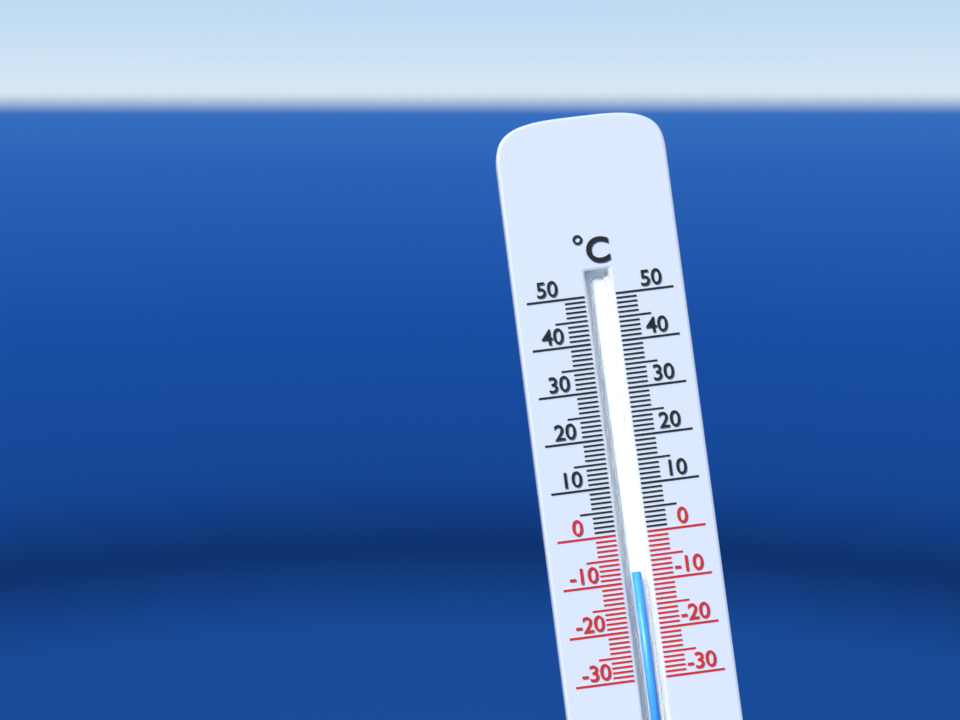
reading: -8 °C
